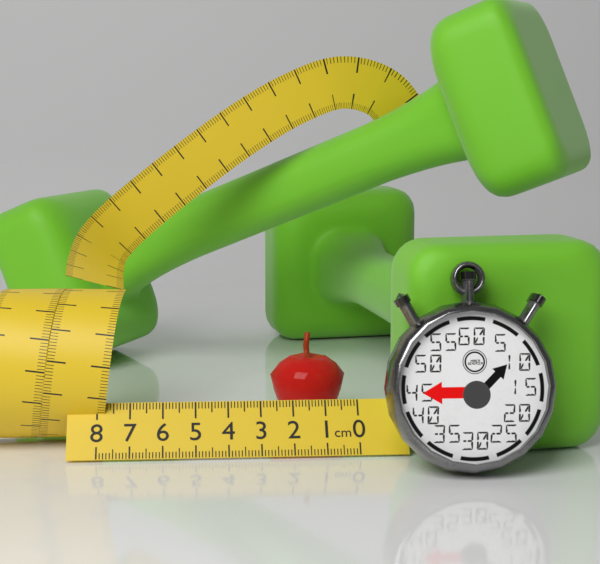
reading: 2.5 cm
